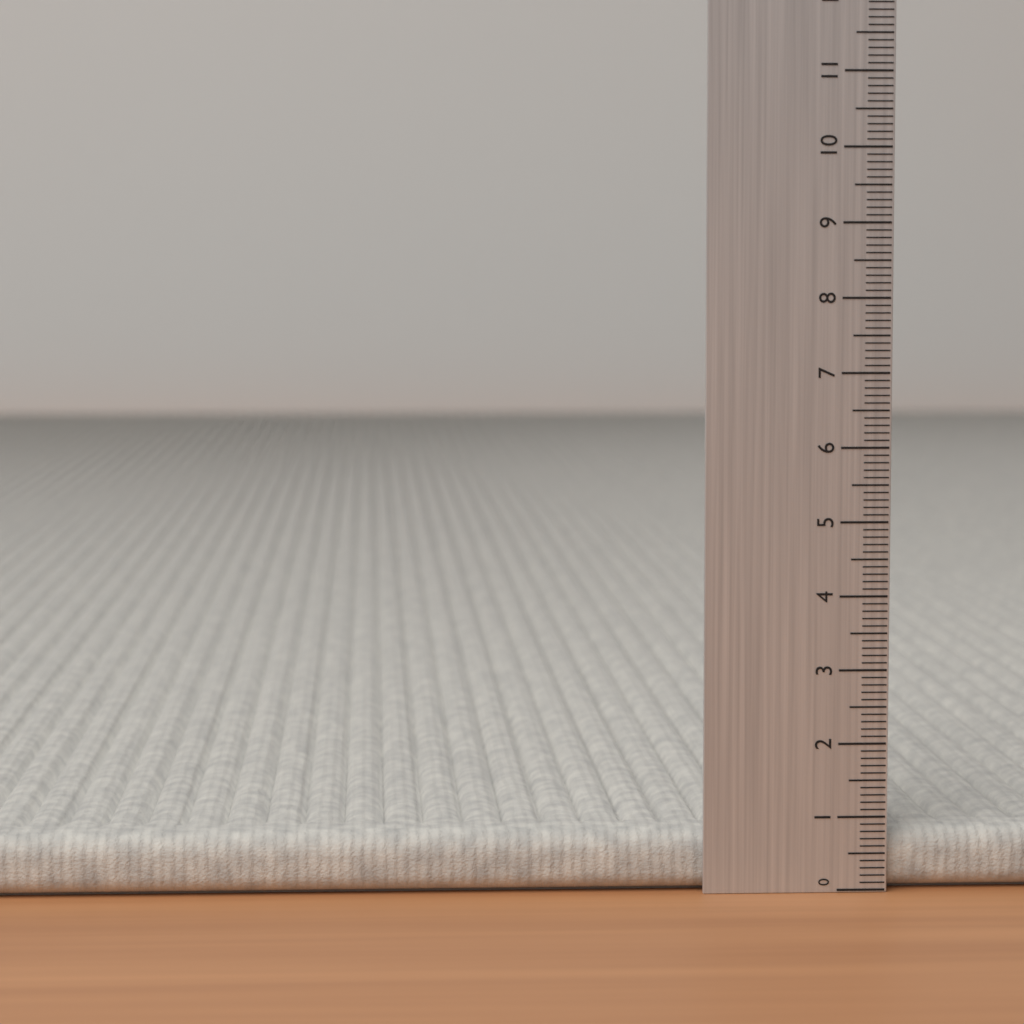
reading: 0.8 (no unit)
